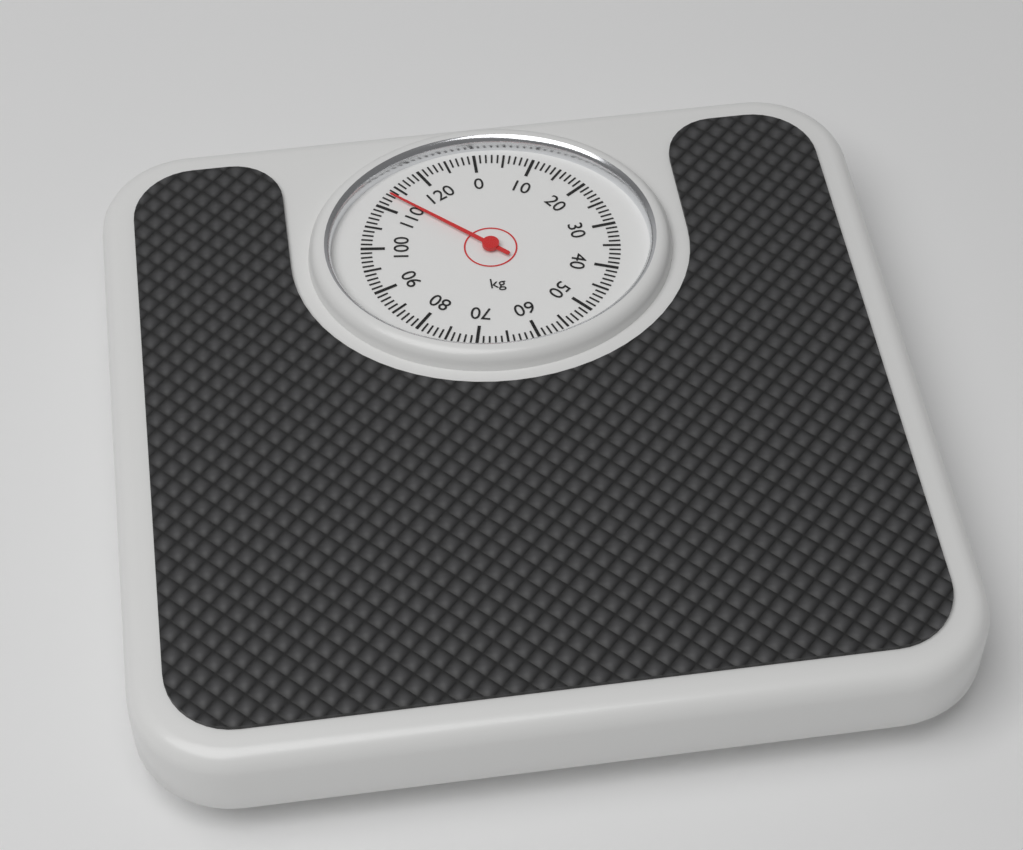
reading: 113 kg
